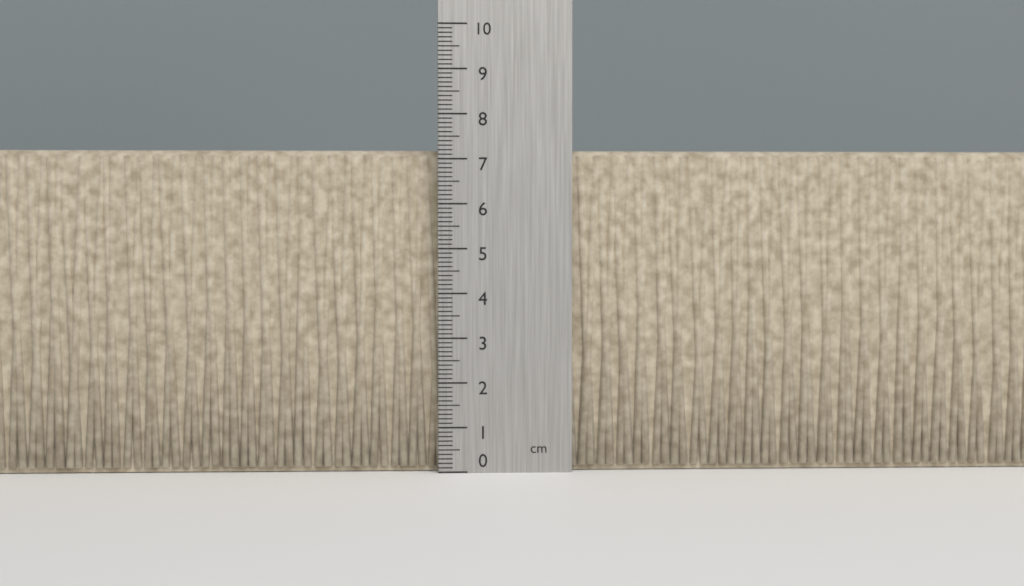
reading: 7.2 cm
